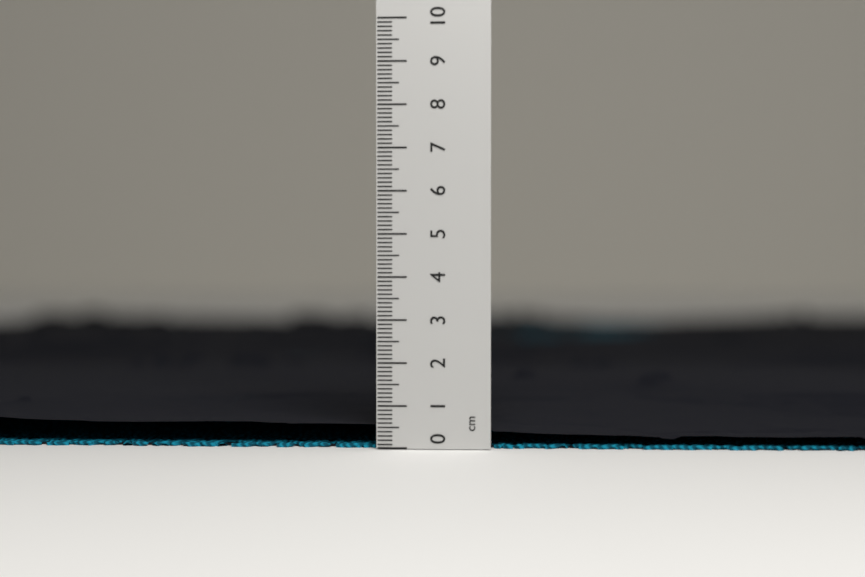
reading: 0.1 cm
